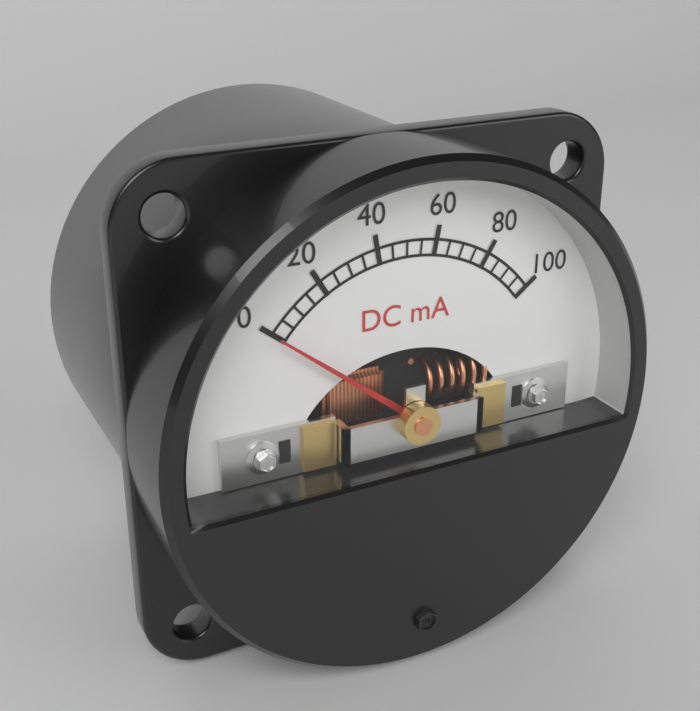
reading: 0 mA
